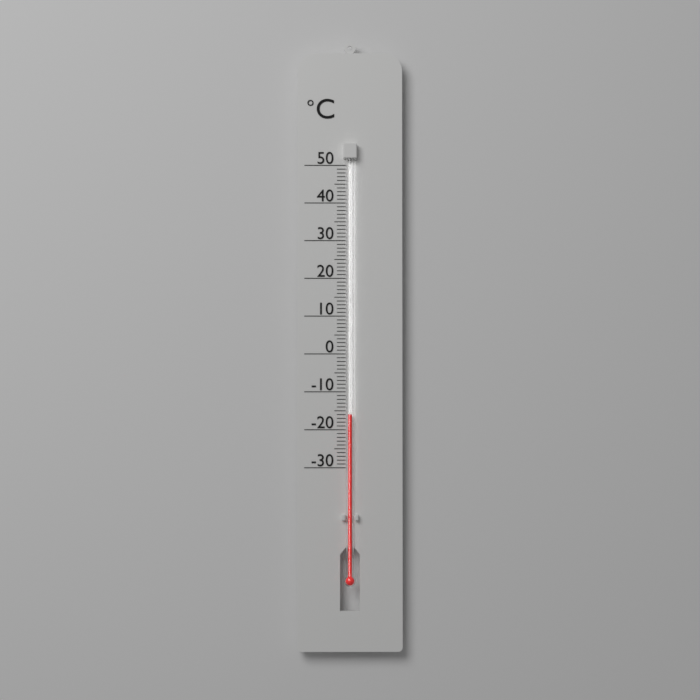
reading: -16 °C
